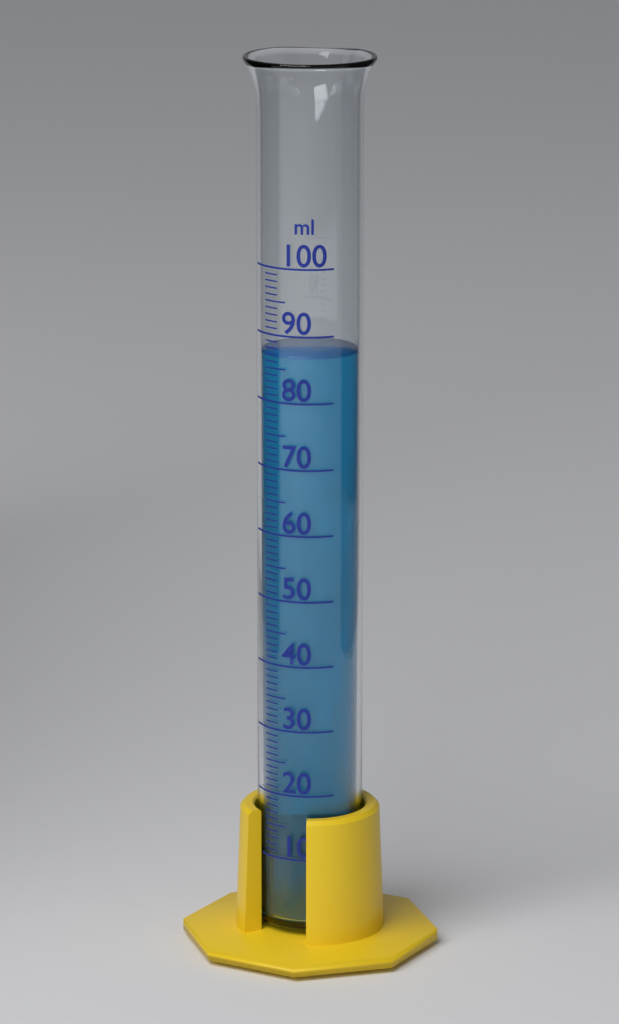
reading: 87 ml
